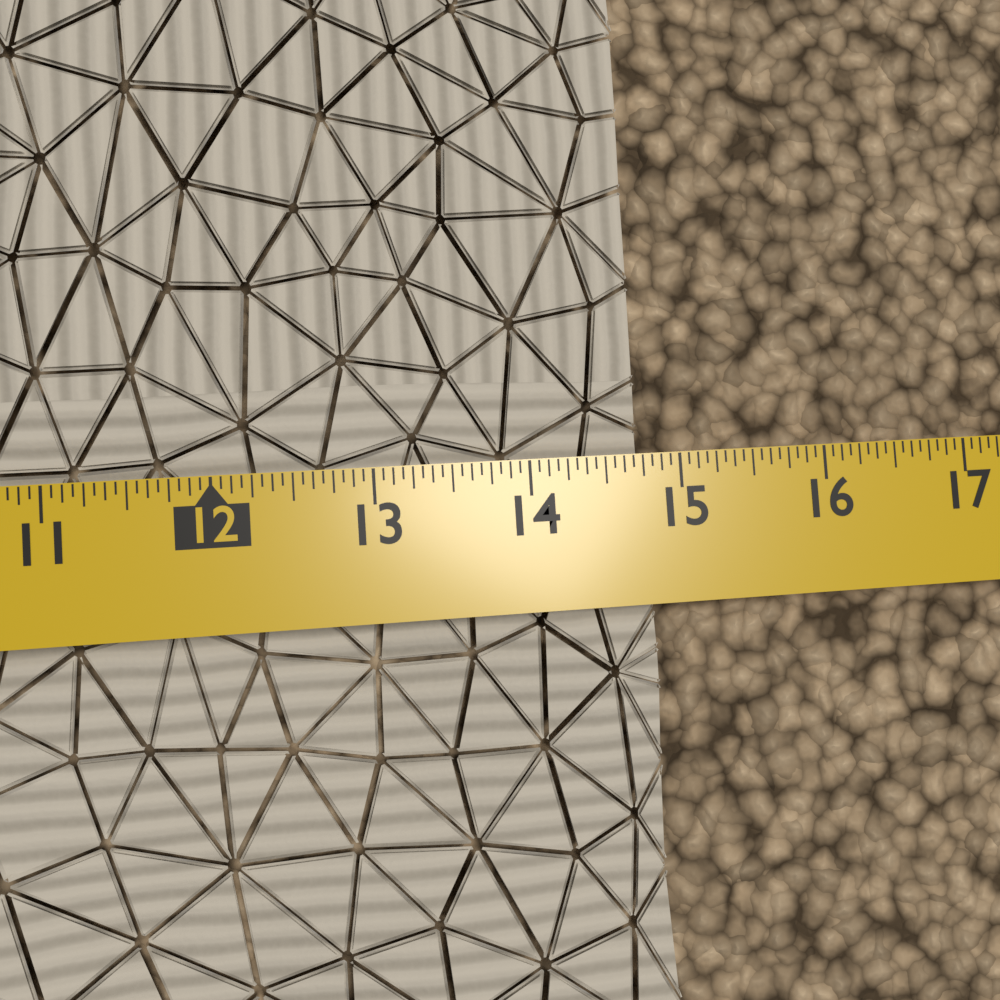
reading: 14.8125 in
